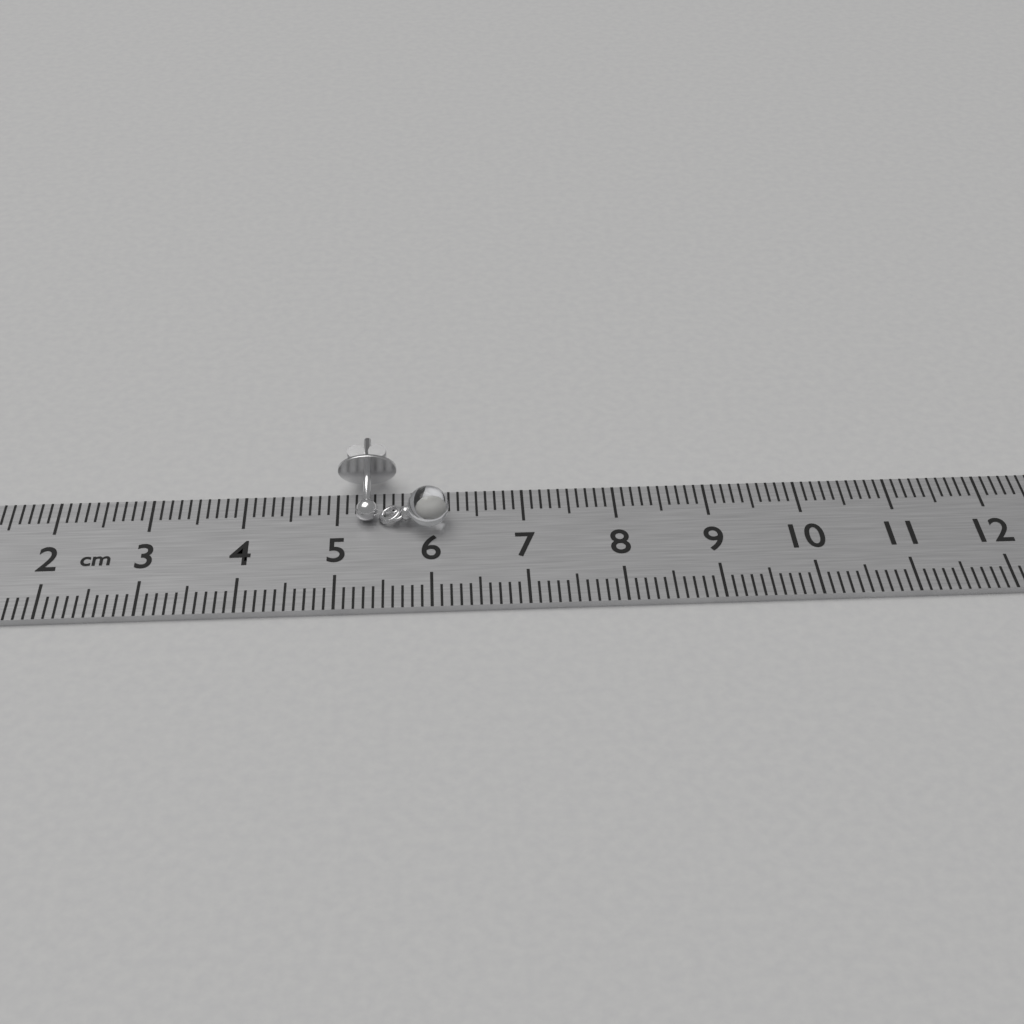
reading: 6.2 cm
